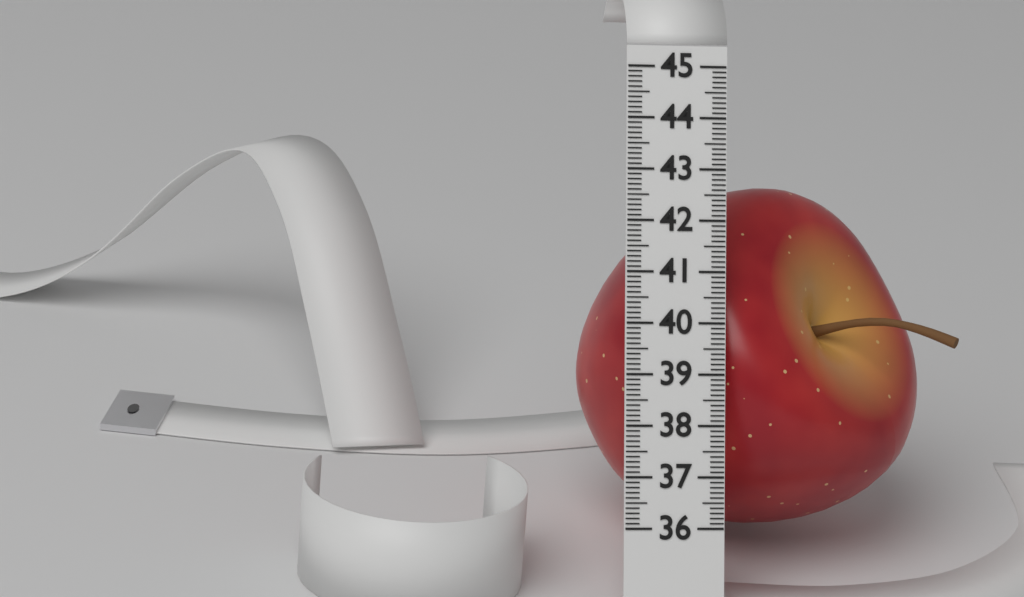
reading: 42.8 (no unit)
